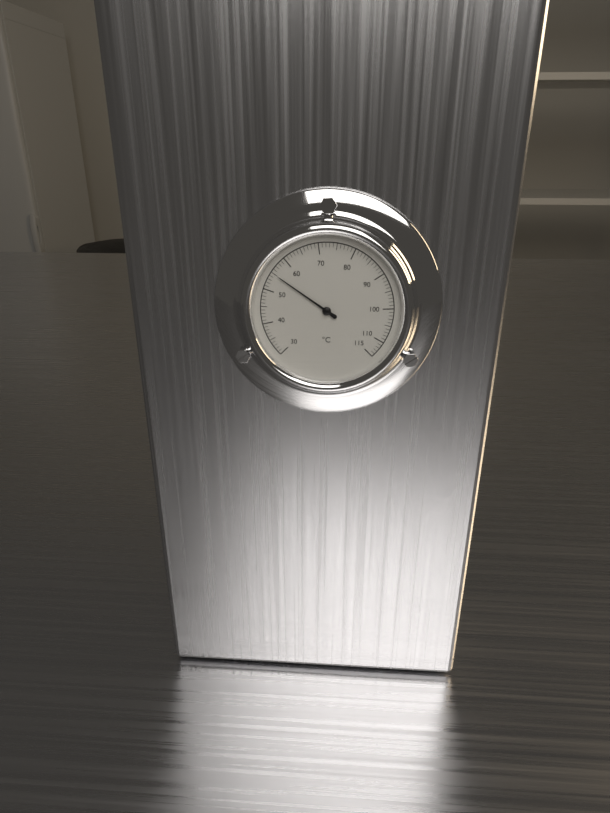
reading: 55 °C
